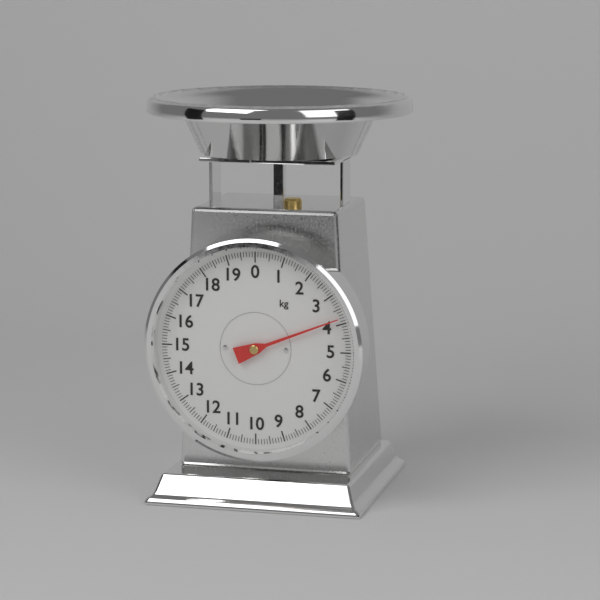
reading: 3.8 kg
